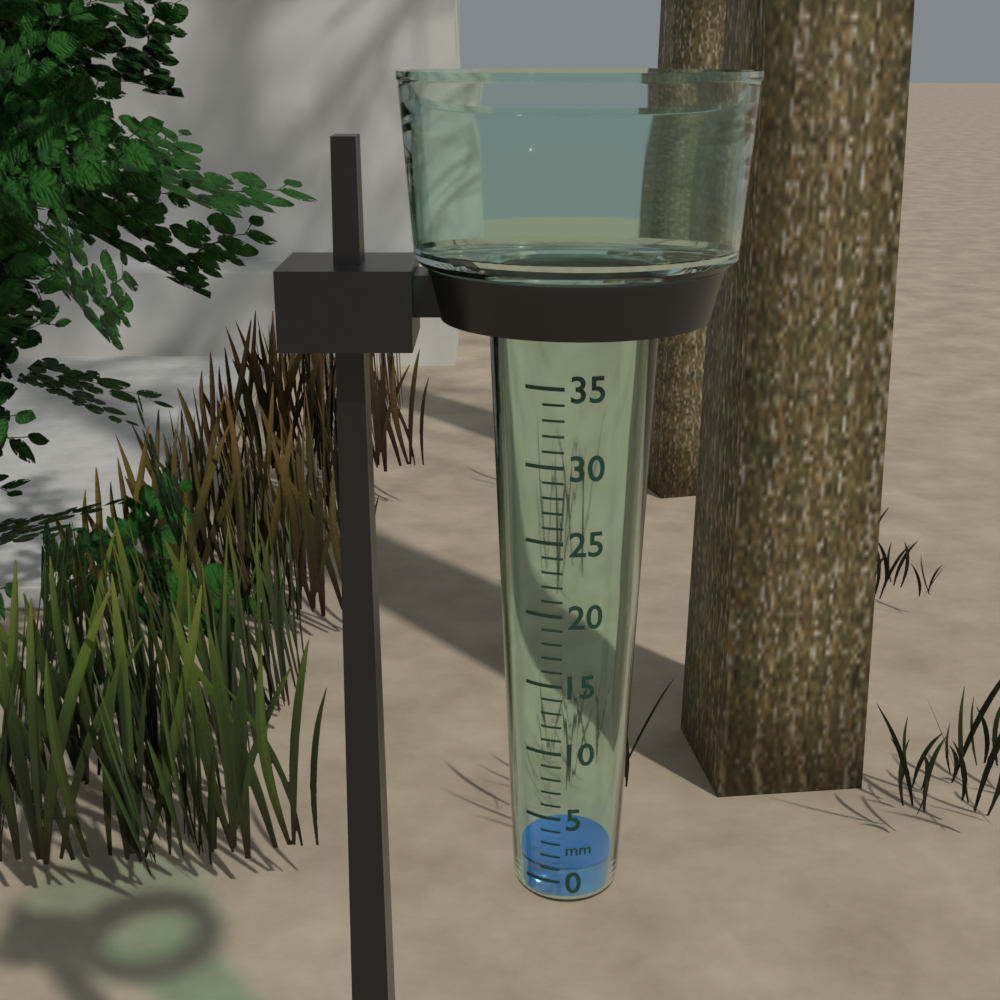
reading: 1 mm
